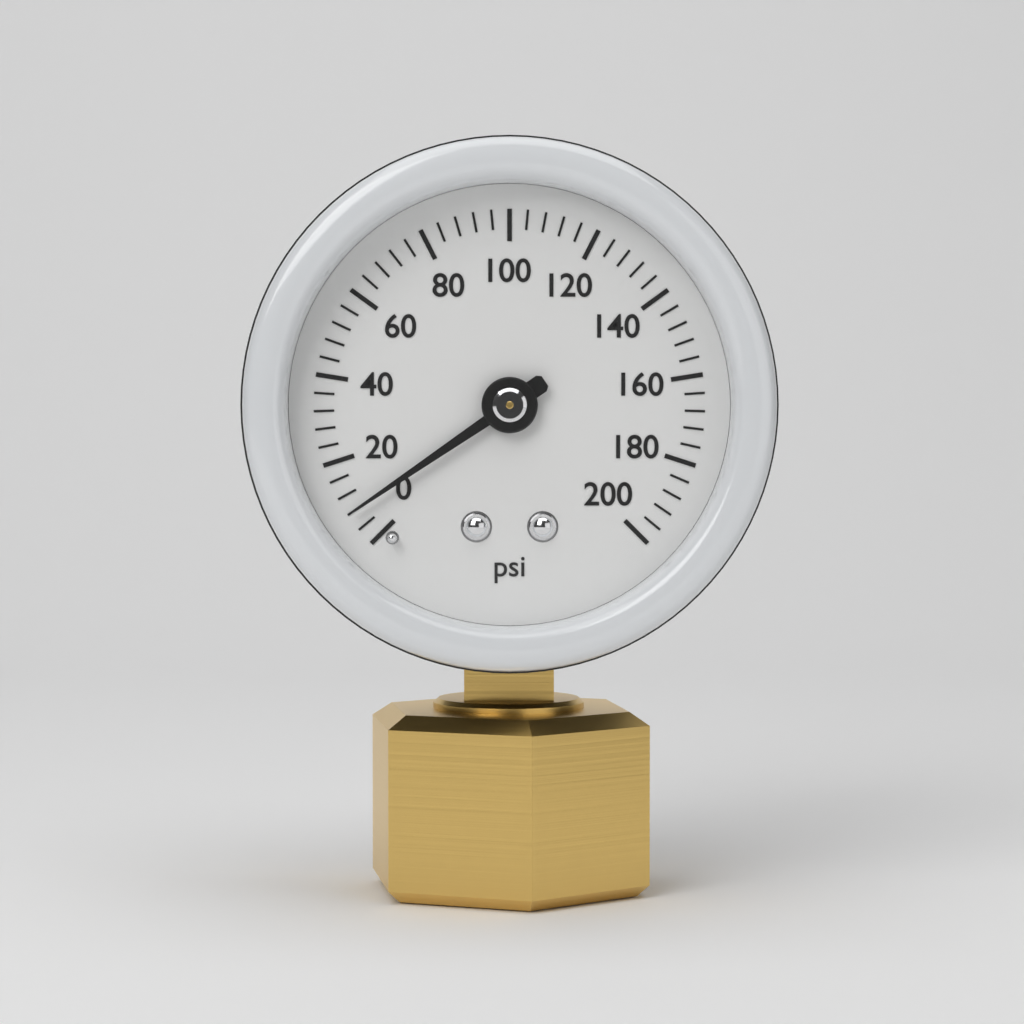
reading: 8 psi
